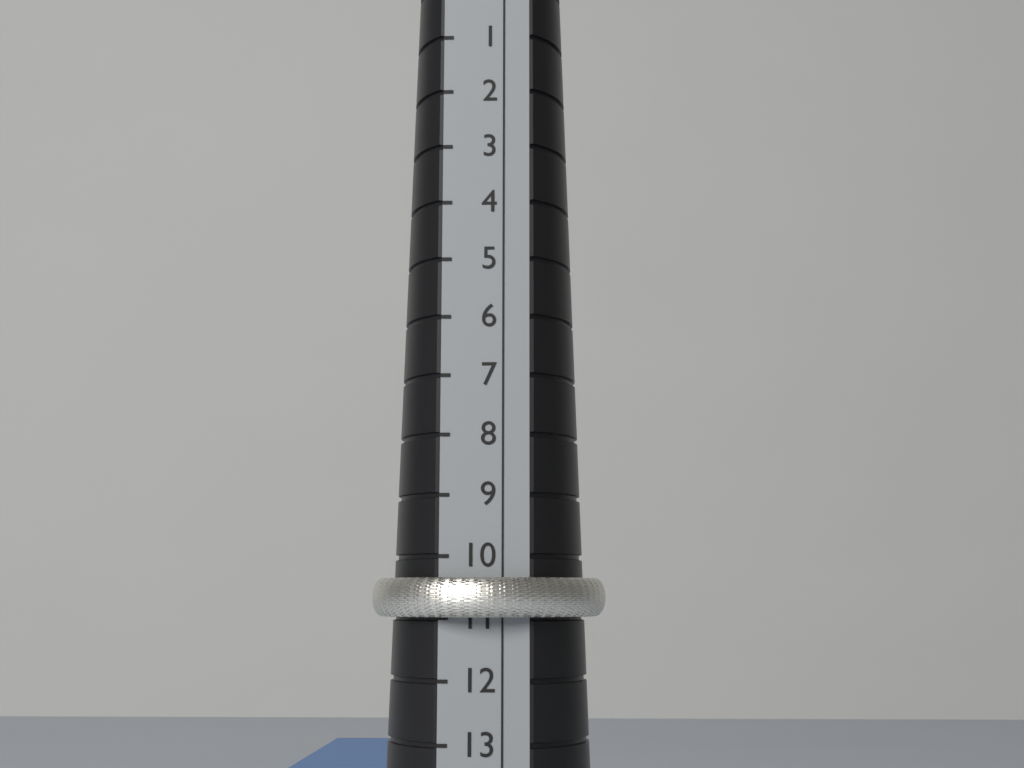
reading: 11 (no unit)
